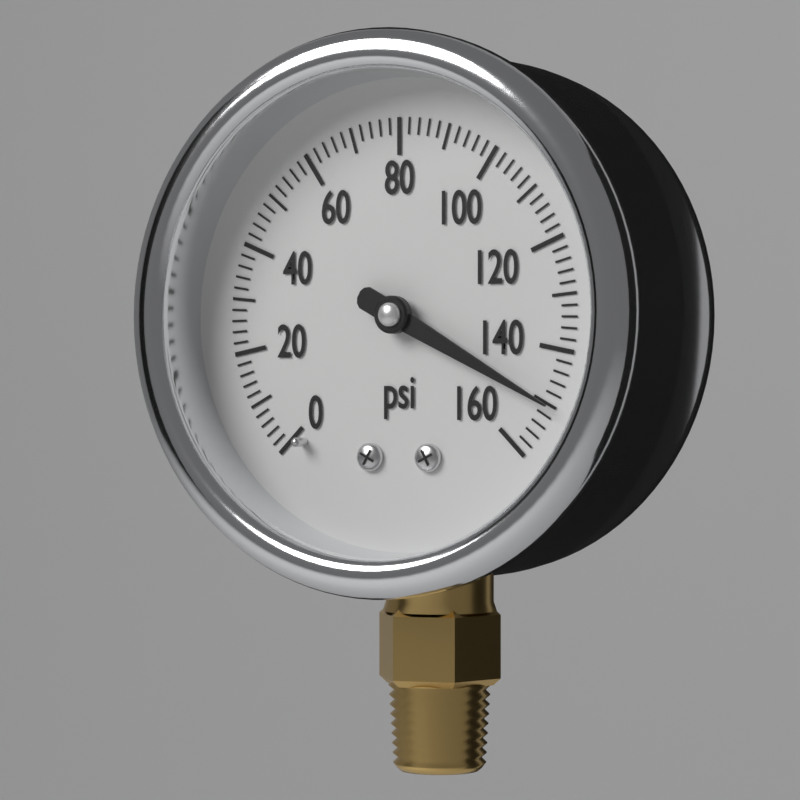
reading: 150 psi
